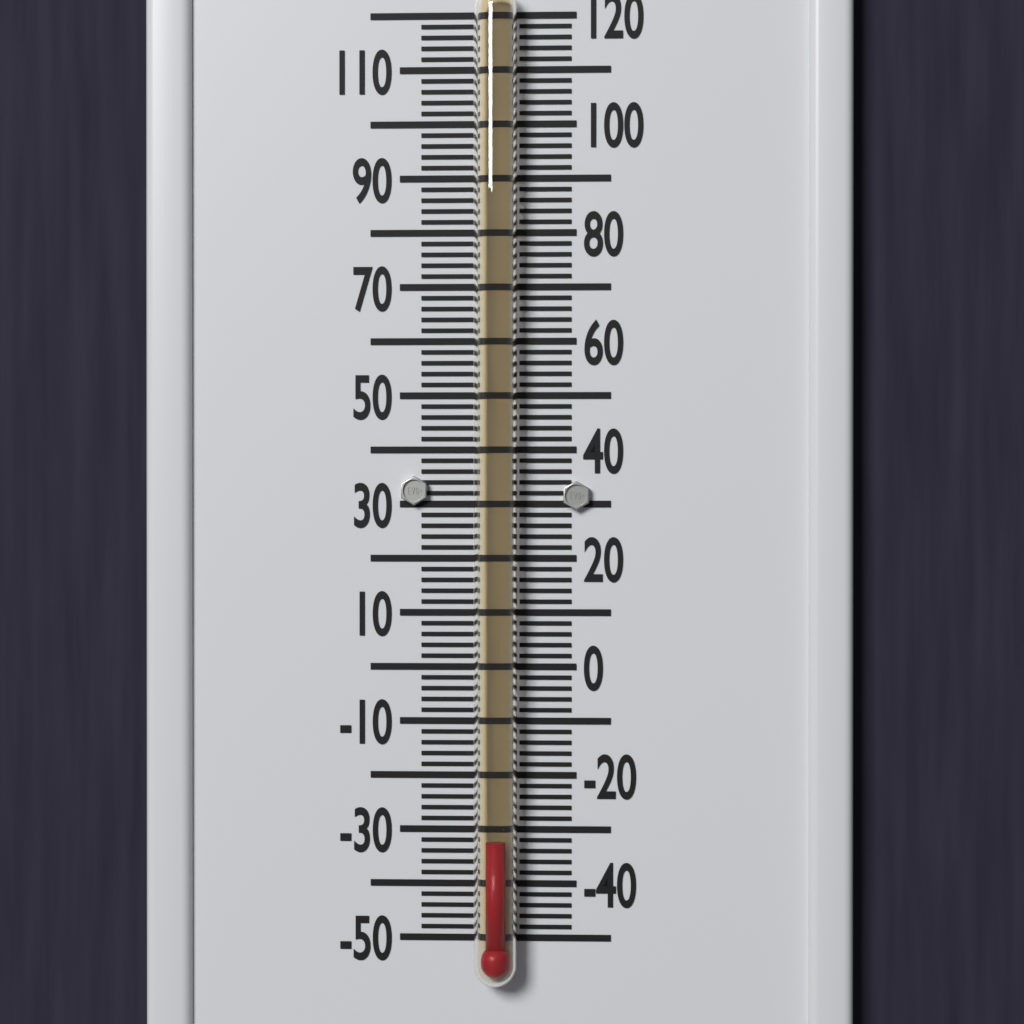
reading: -32 °F
